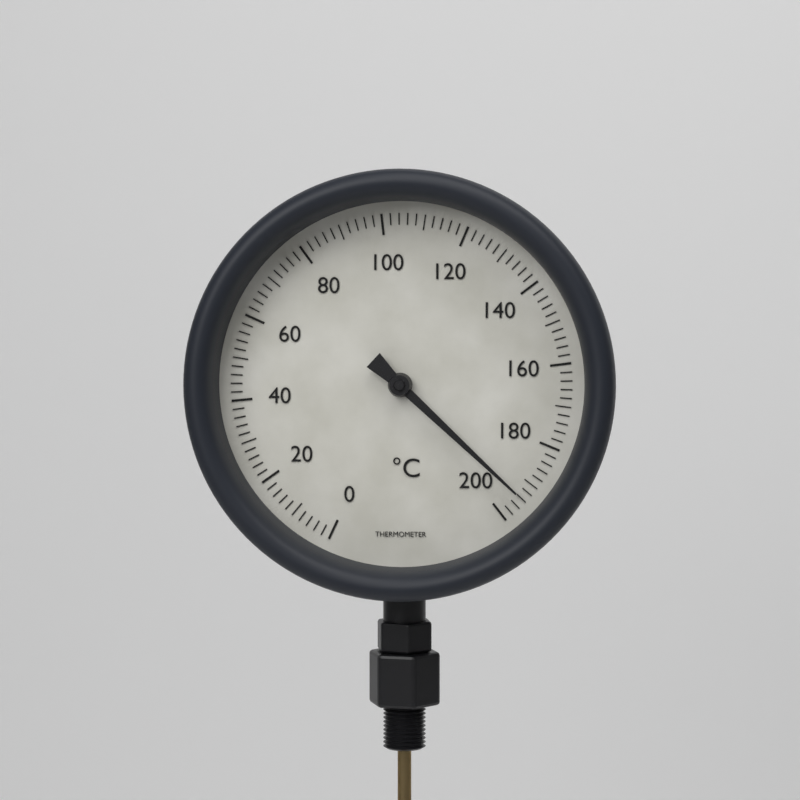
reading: 194 °C
